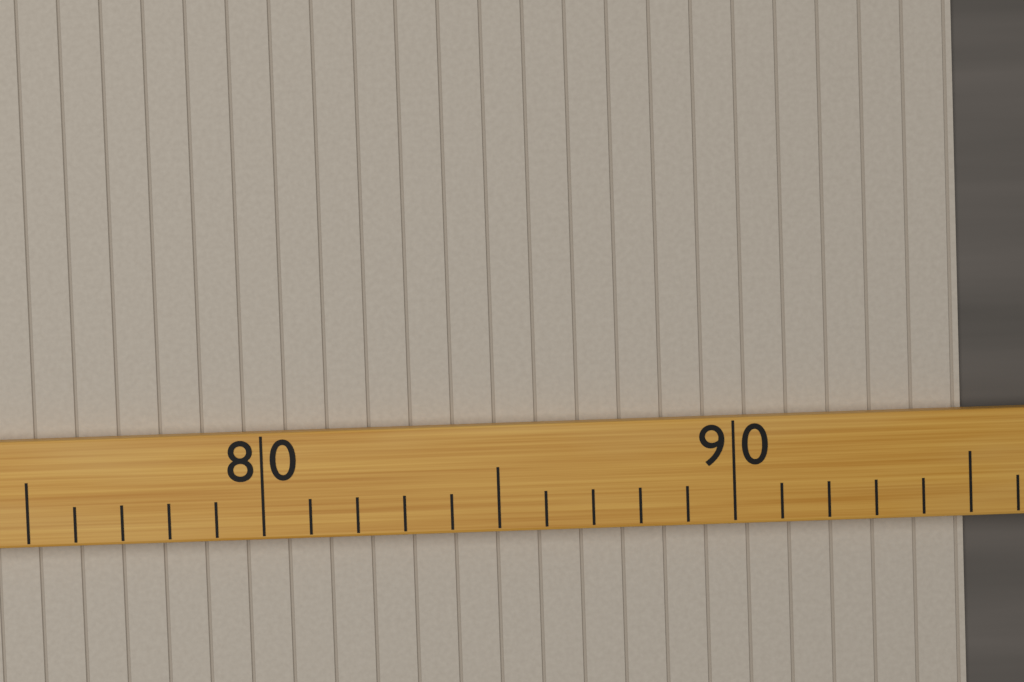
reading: 95 (no unit)
